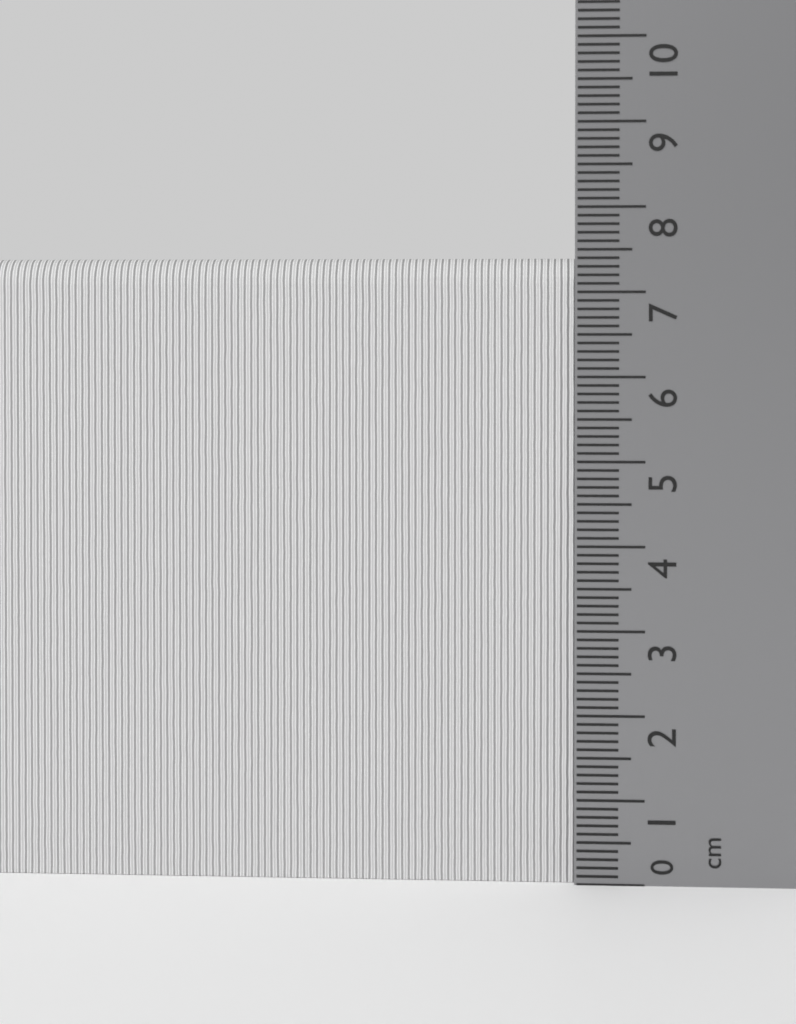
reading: 7.4 cm
